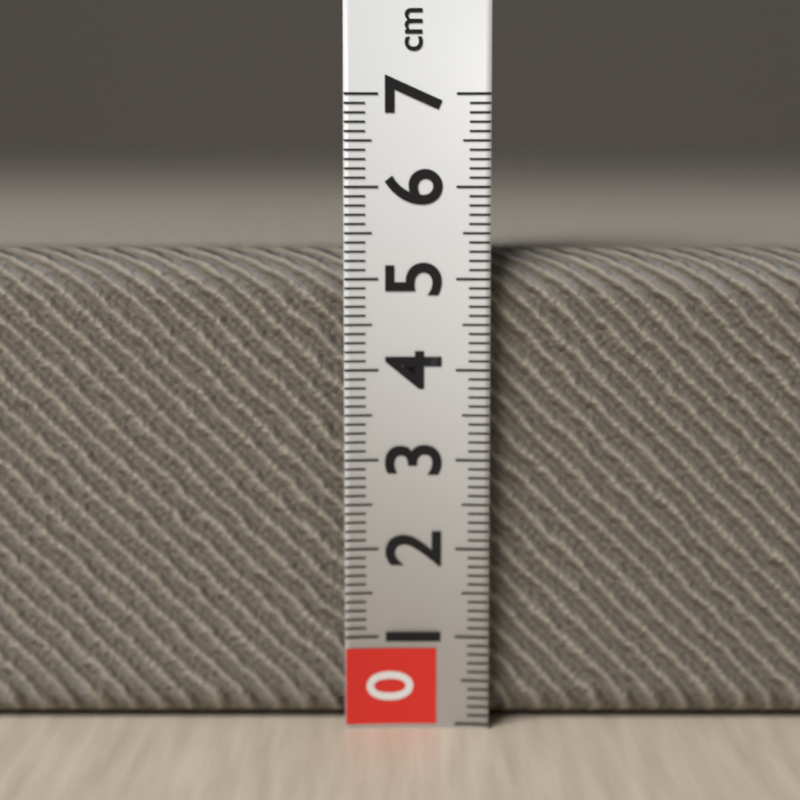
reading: 5.3 cm
